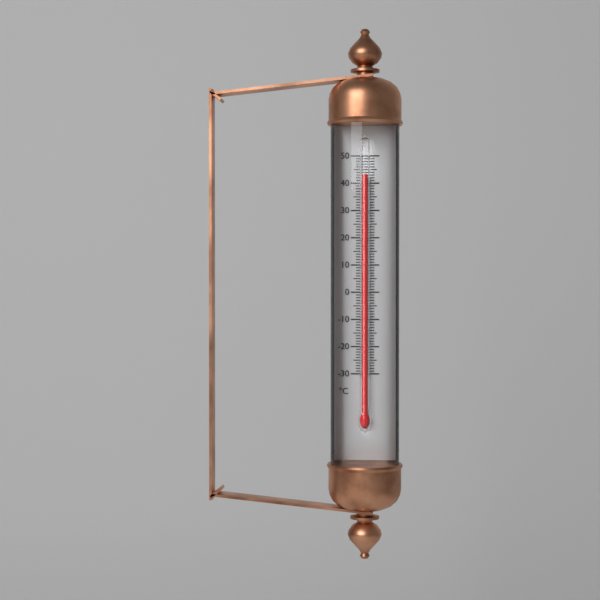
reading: 43 °C
